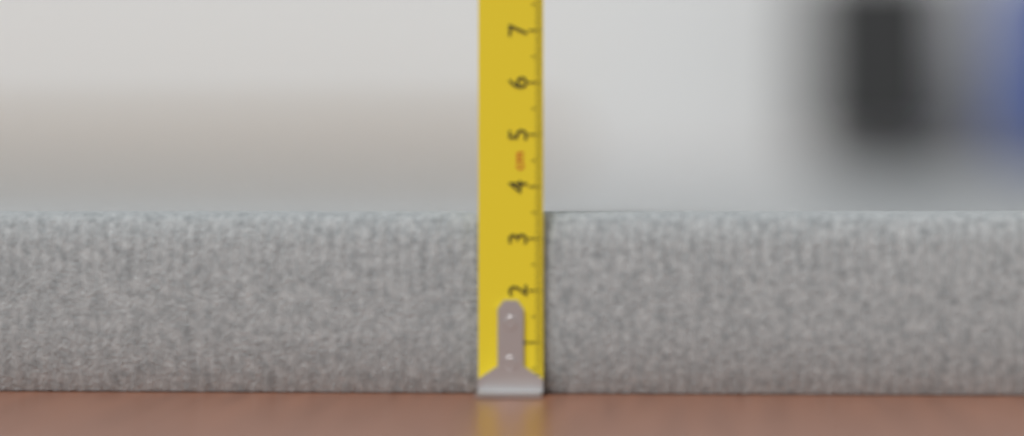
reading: 3.5 cm
